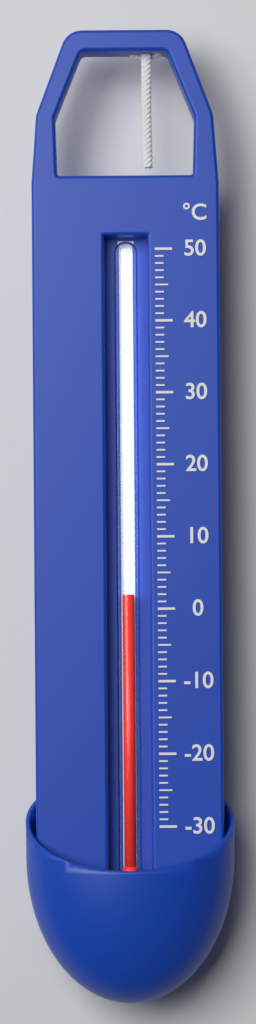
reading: 2 °C
